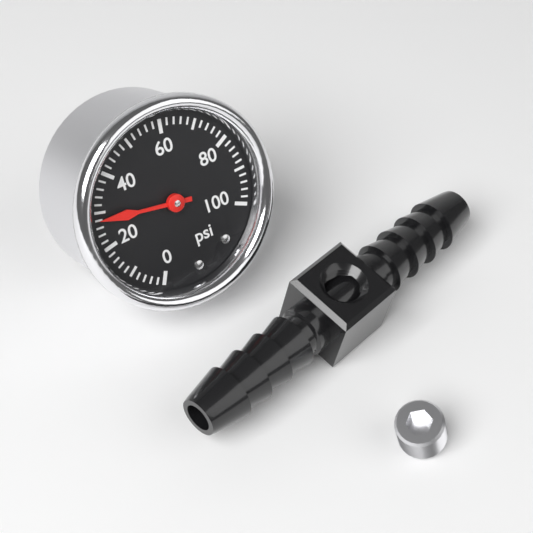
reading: 28 psi
